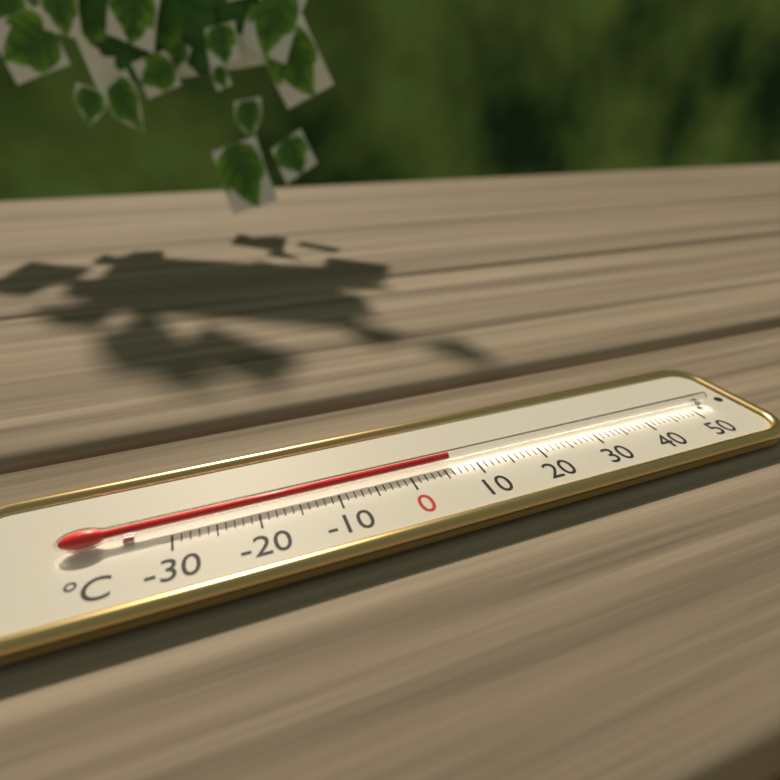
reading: 6 °C
